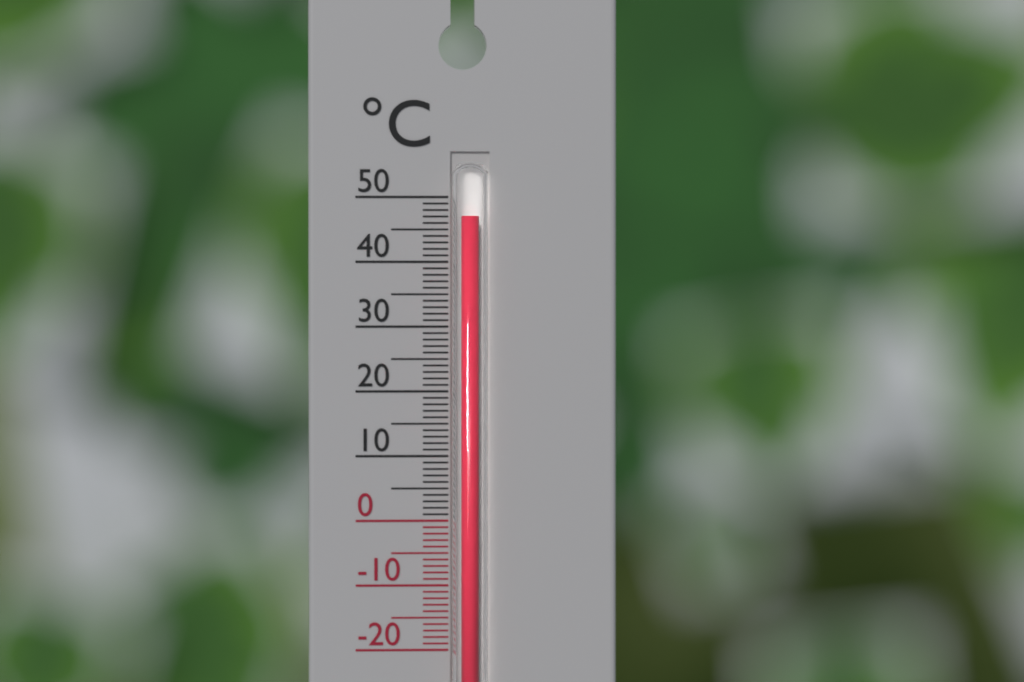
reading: 47 °C
